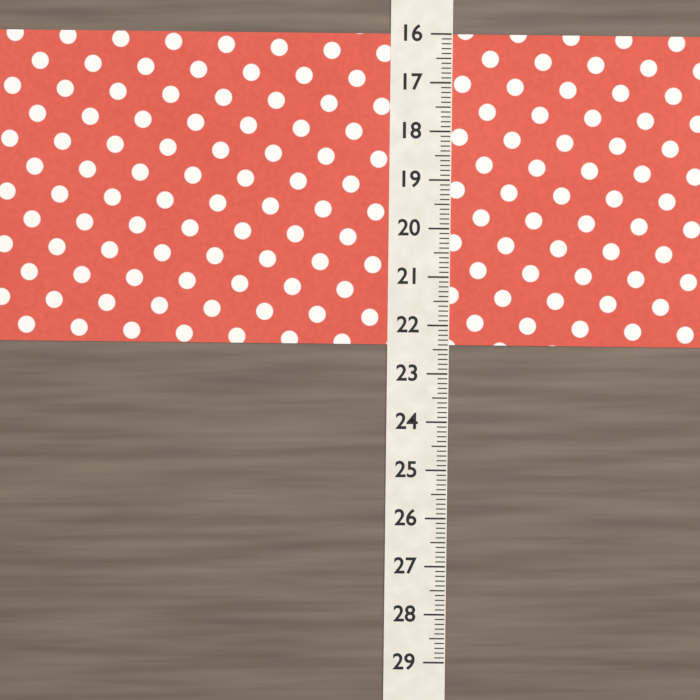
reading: 22.4 (no unit)
